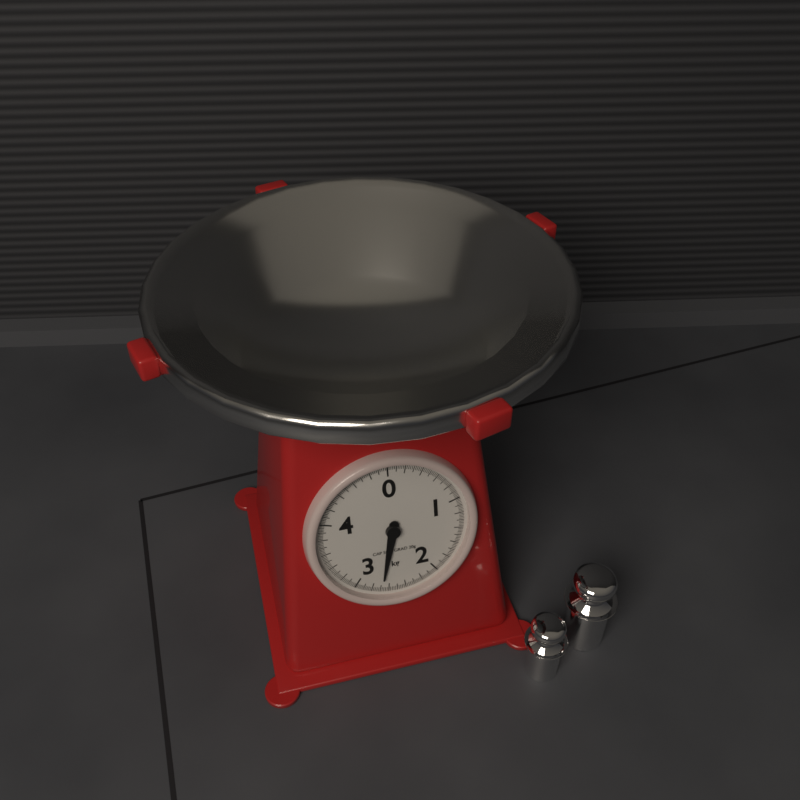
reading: 2.68 kg
